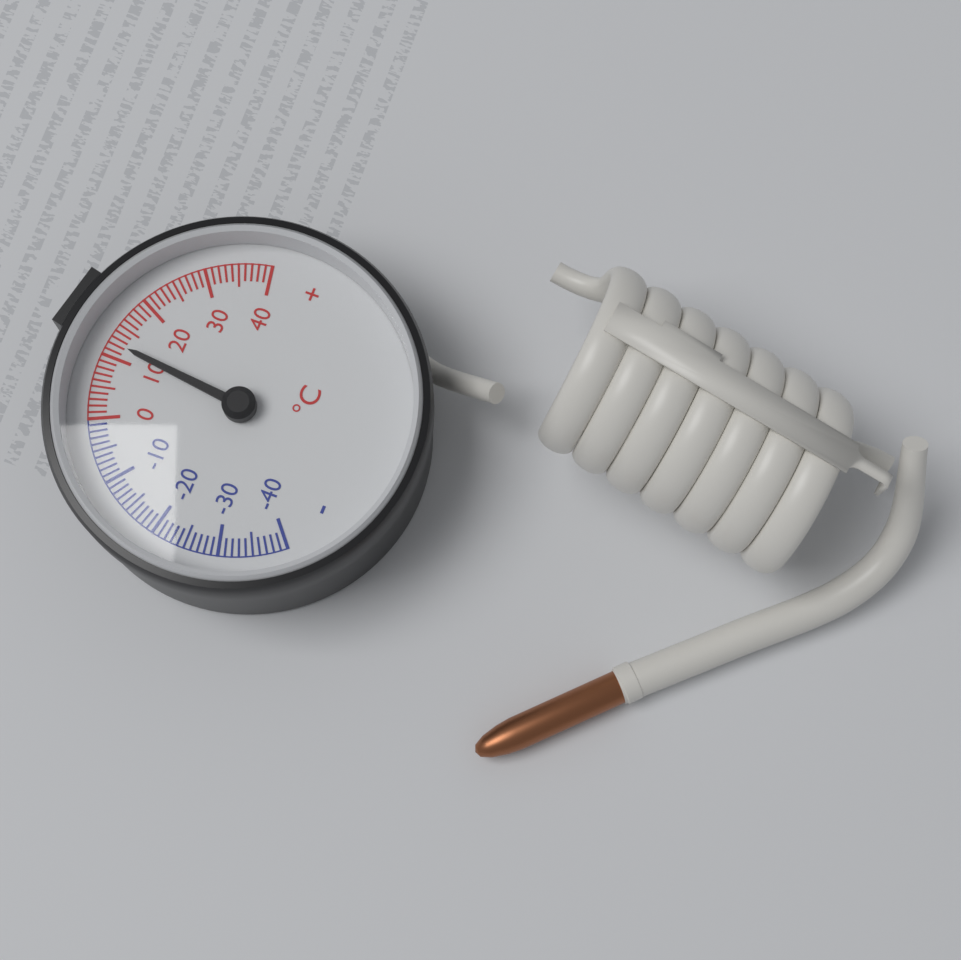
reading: 12 °C
